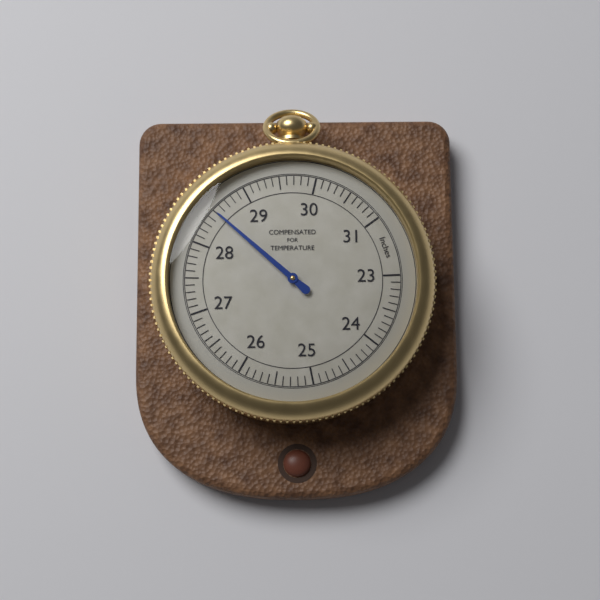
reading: 28.5 inches
